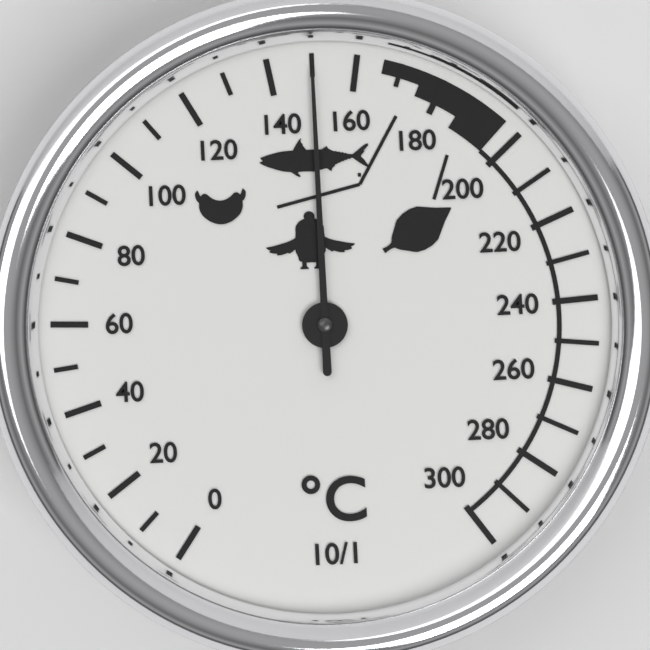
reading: 150 °C
